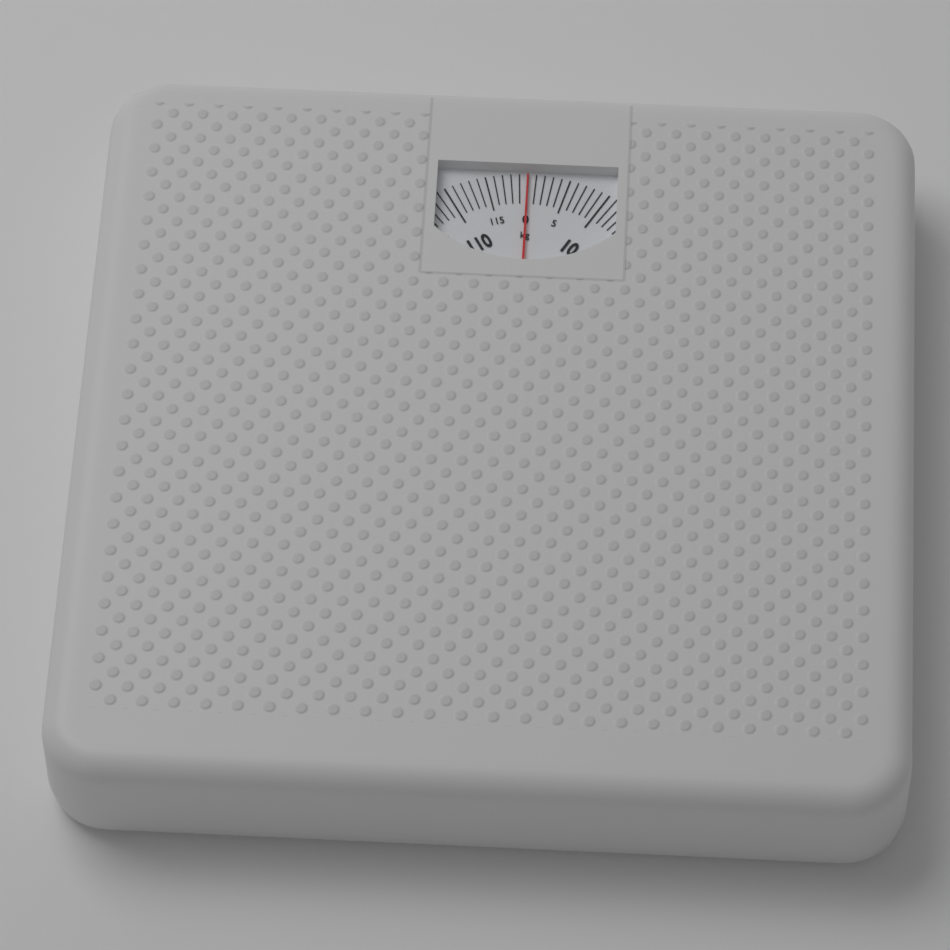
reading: 0 kg
